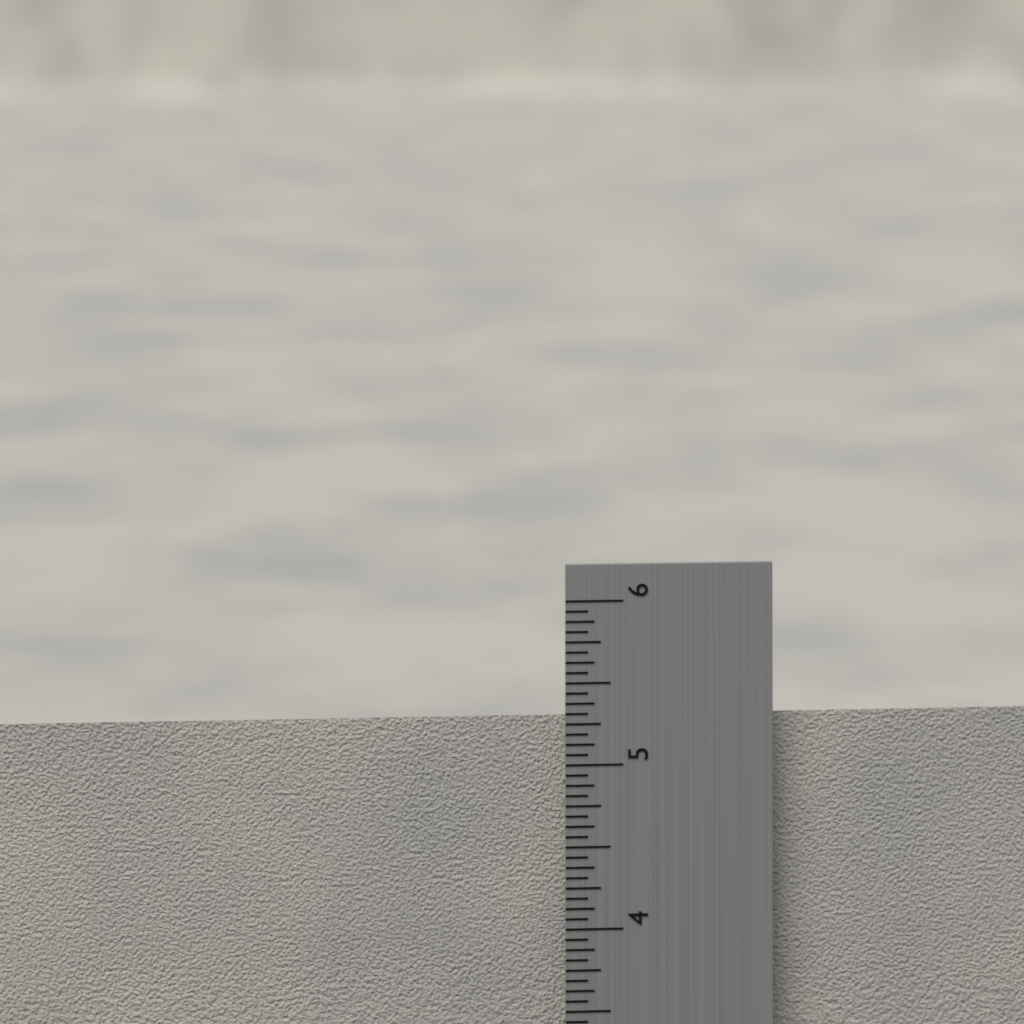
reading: 5.2500 in
